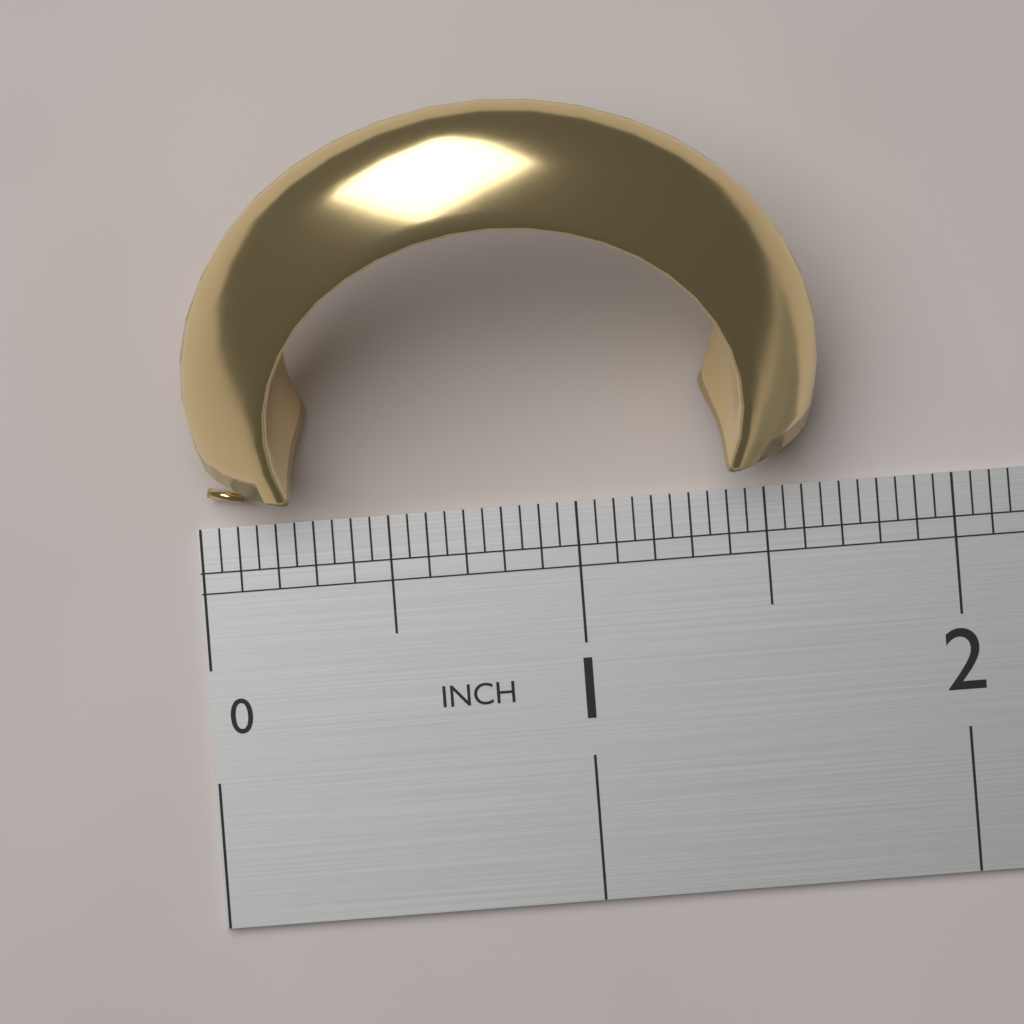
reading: 1.65 in
